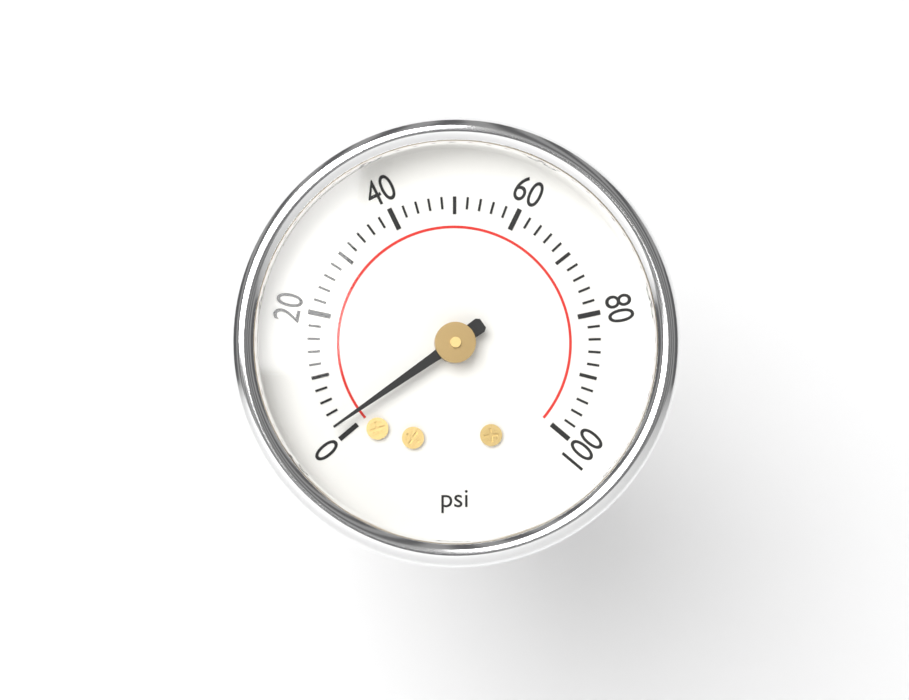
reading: 2 psi
